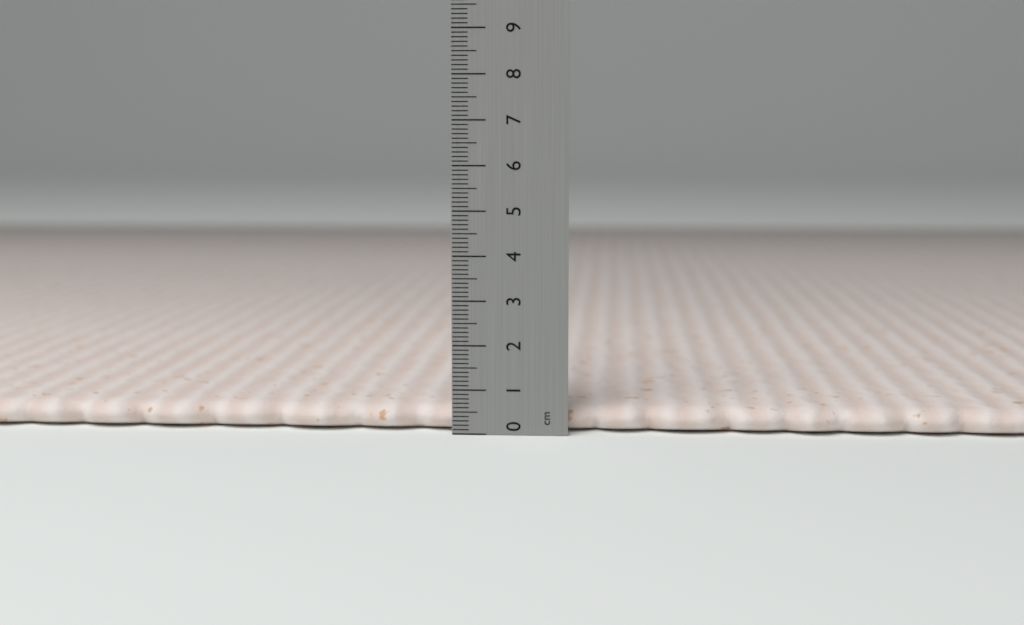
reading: 0.6 cm
